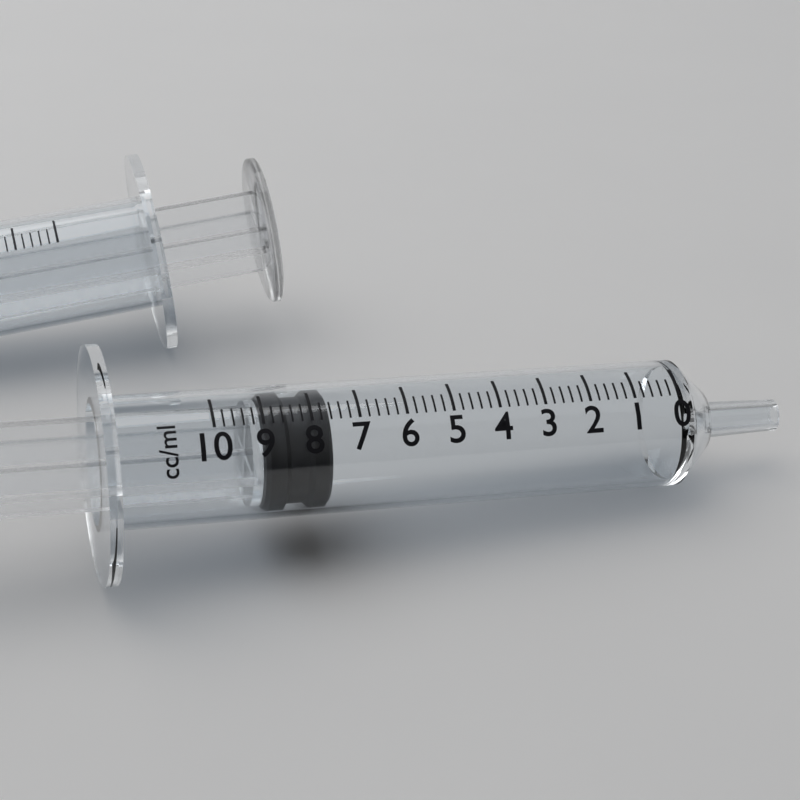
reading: 7.6 ml
